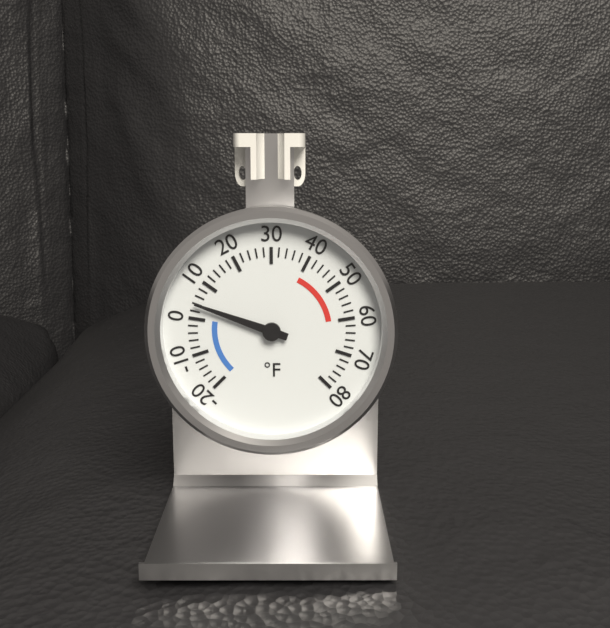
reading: 4 °F
